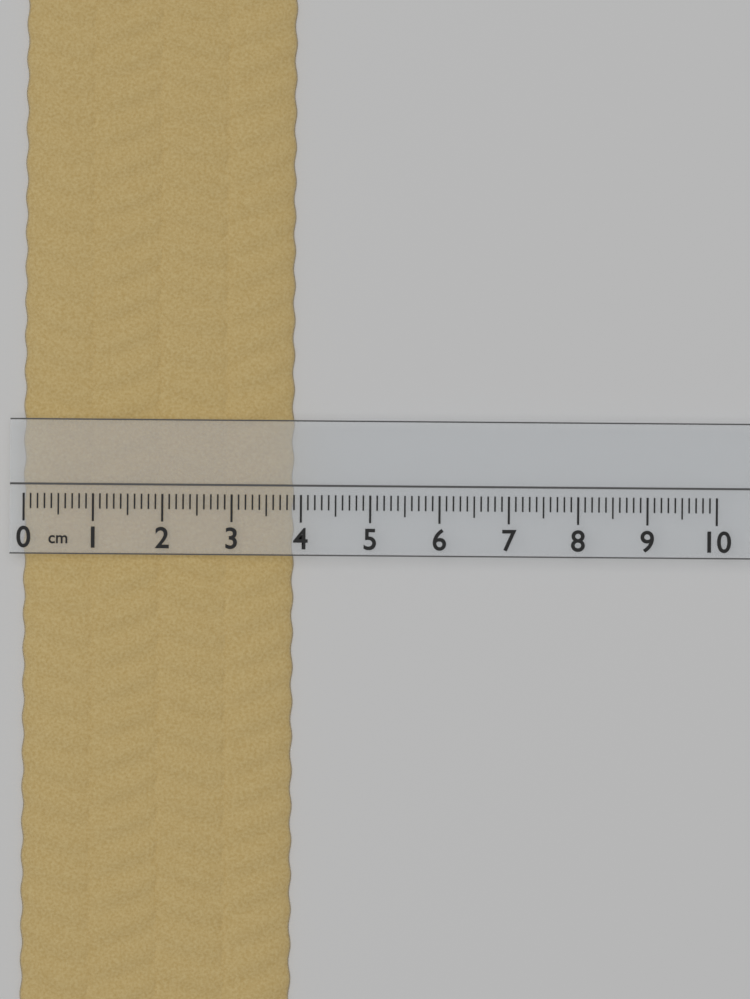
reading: 3.9 cm
